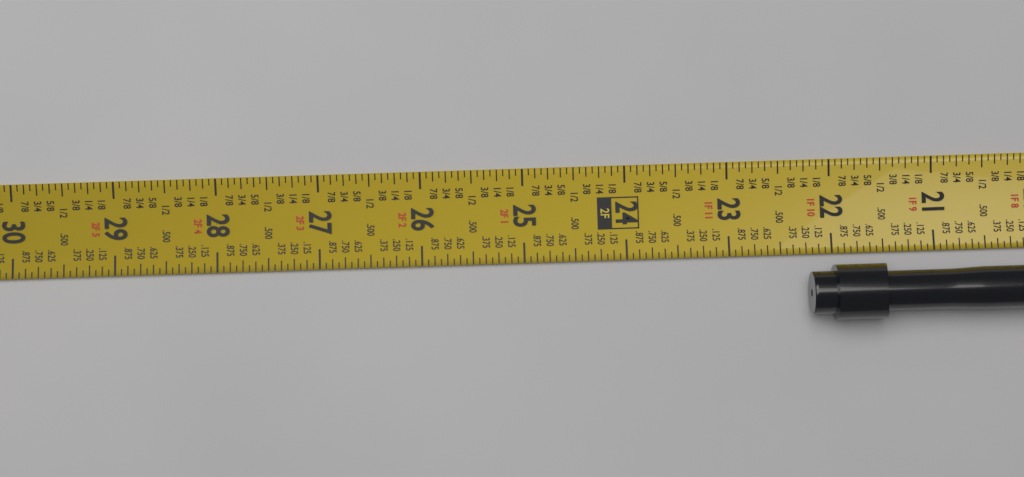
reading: 22.2500 in
